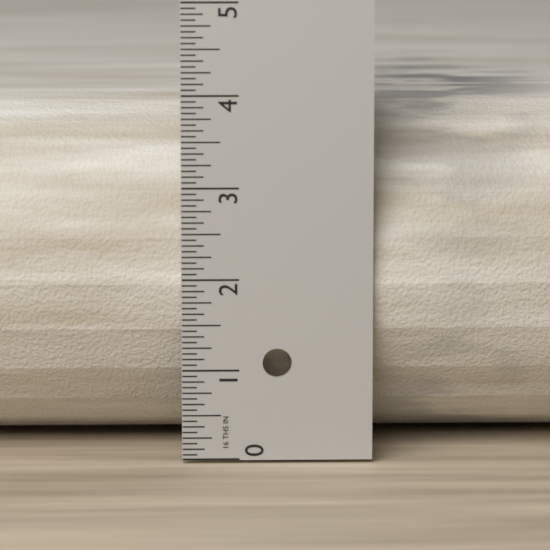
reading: 3.8750 in
